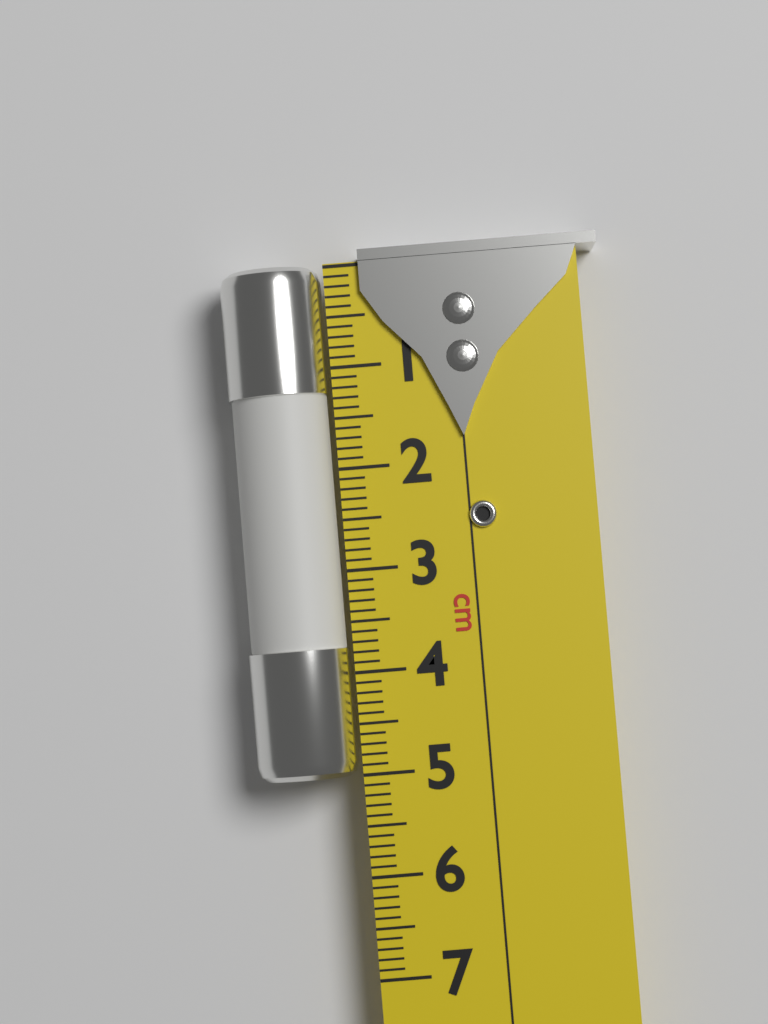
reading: 5.0 cm
